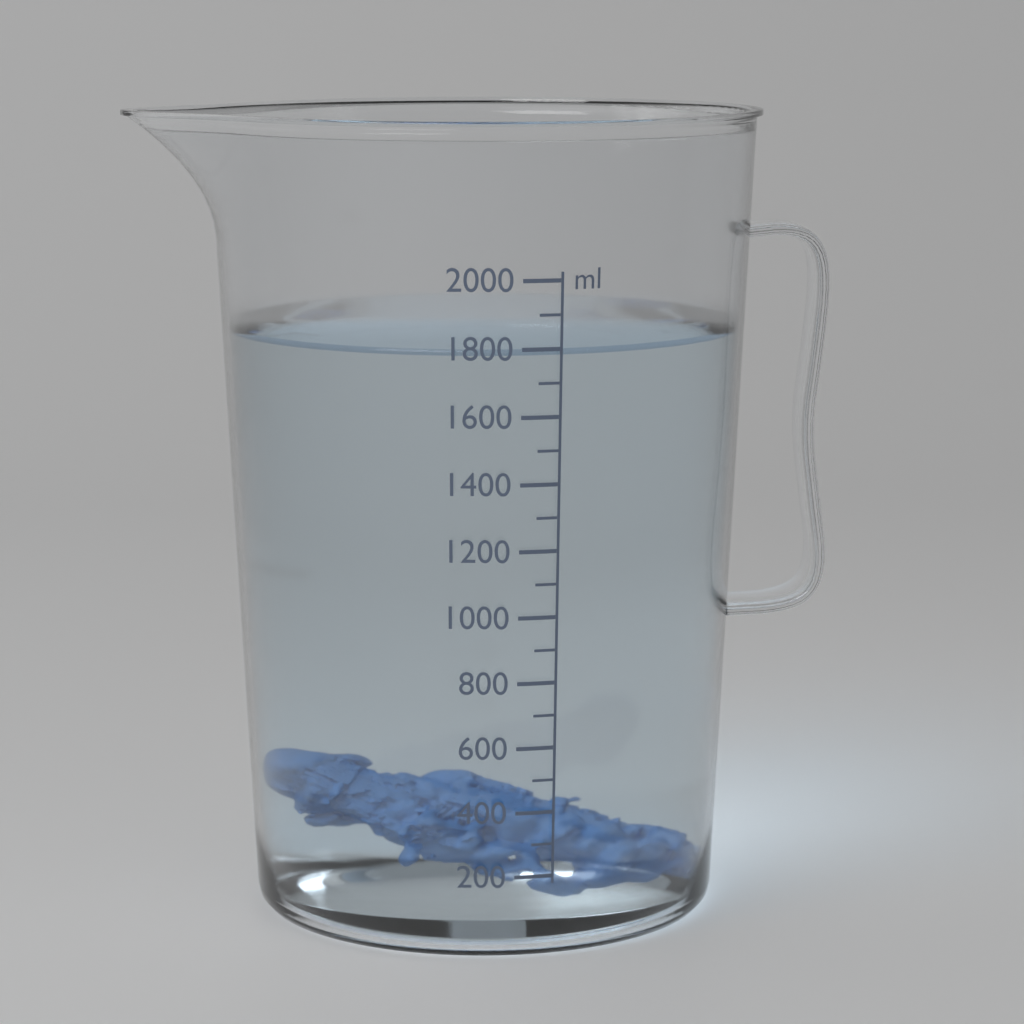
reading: 1800 ml
